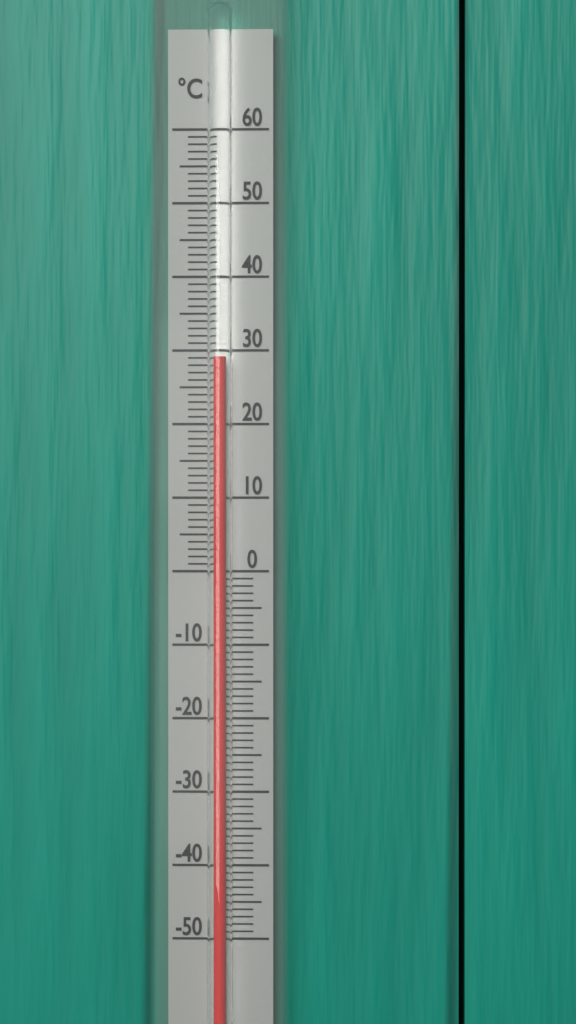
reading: 29 °C
